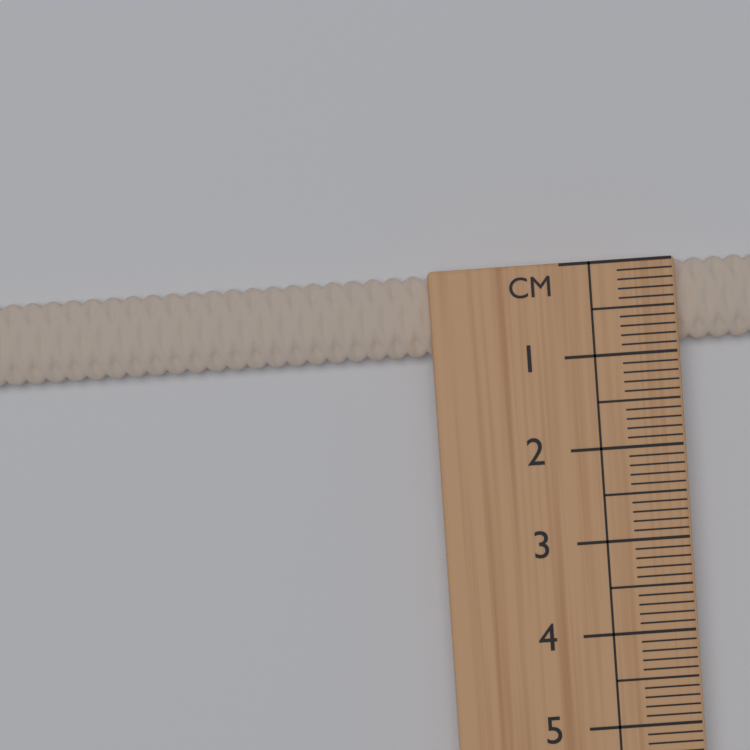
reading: 0.9 cm
